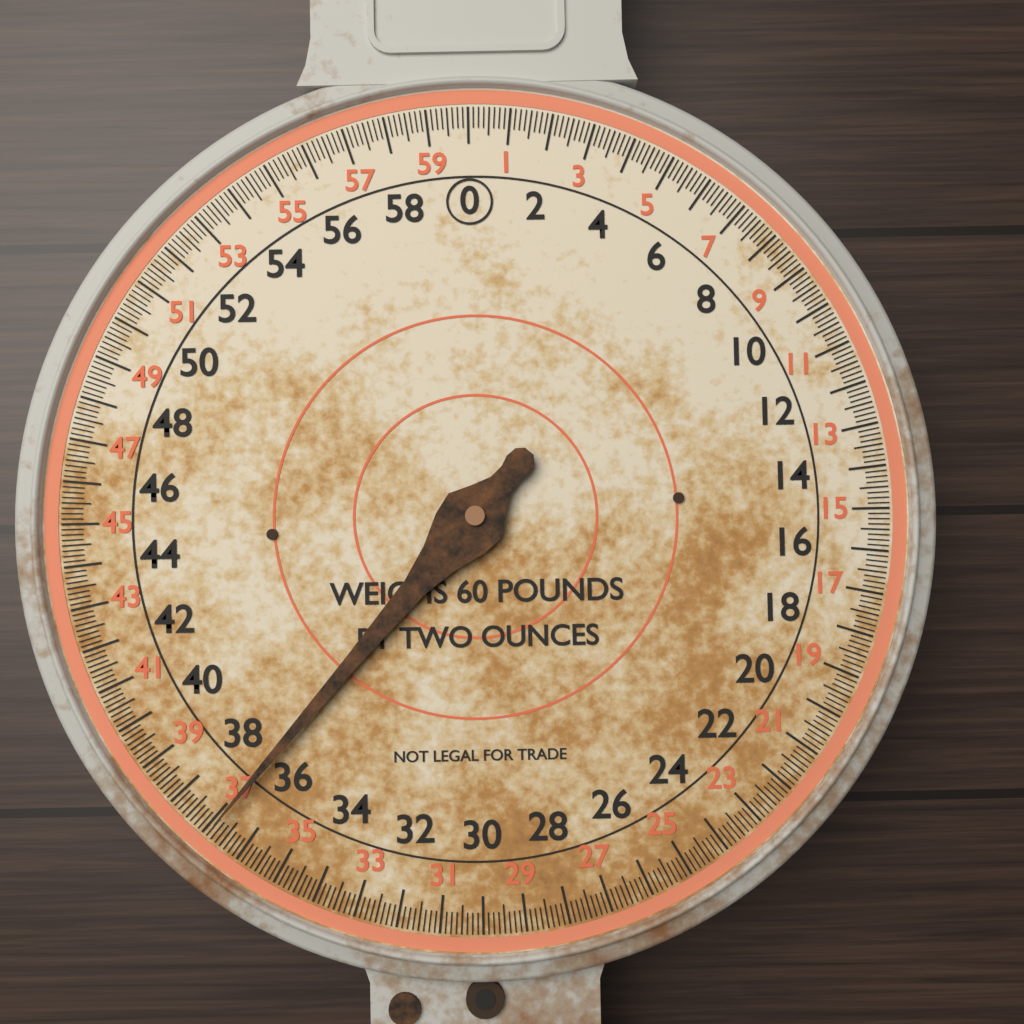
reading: 36.875 lb
